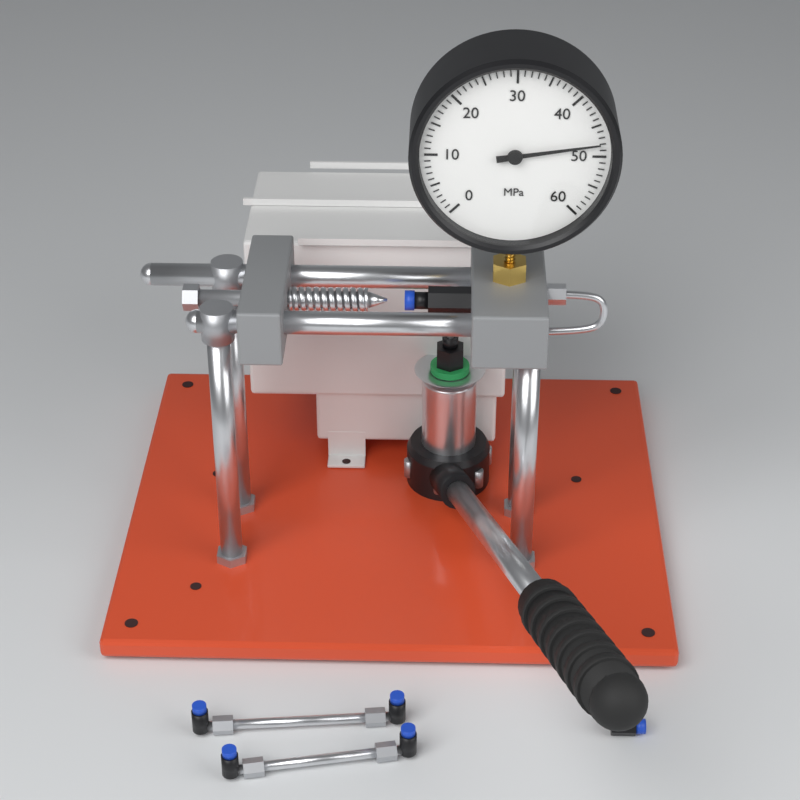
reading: 48 MPa
